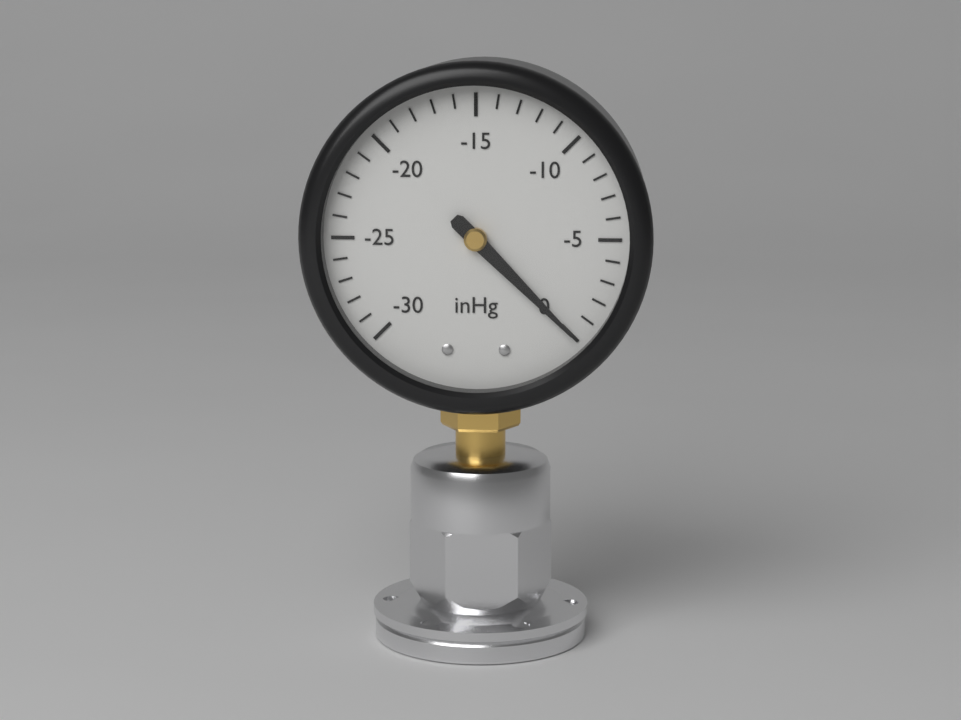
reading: 0 inHg
